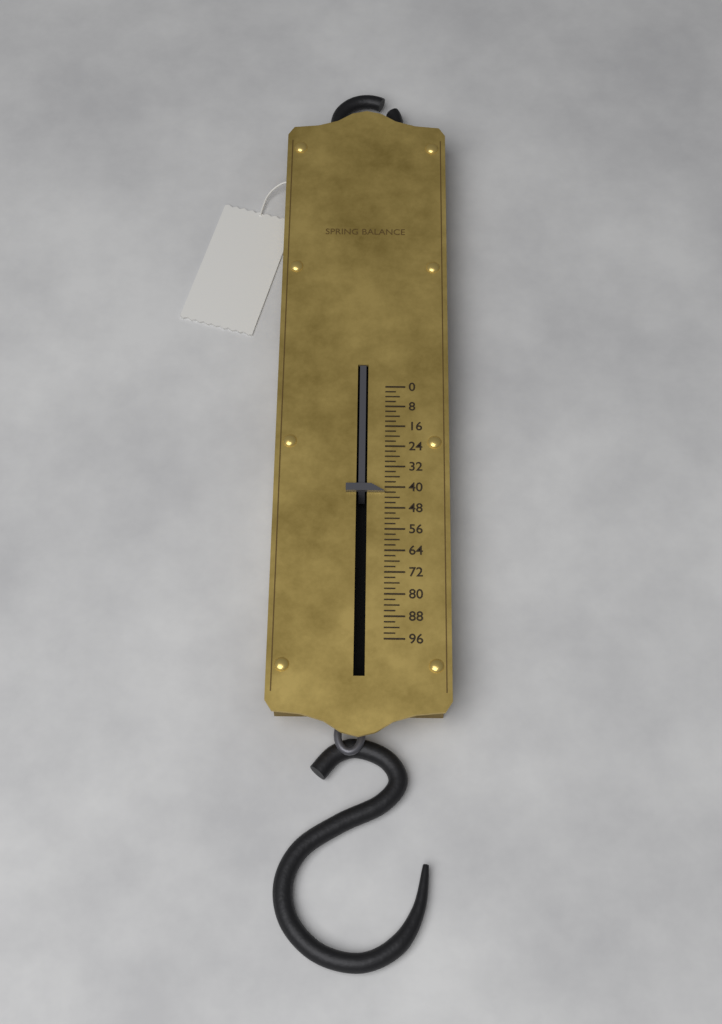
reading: 42 (no unit)
